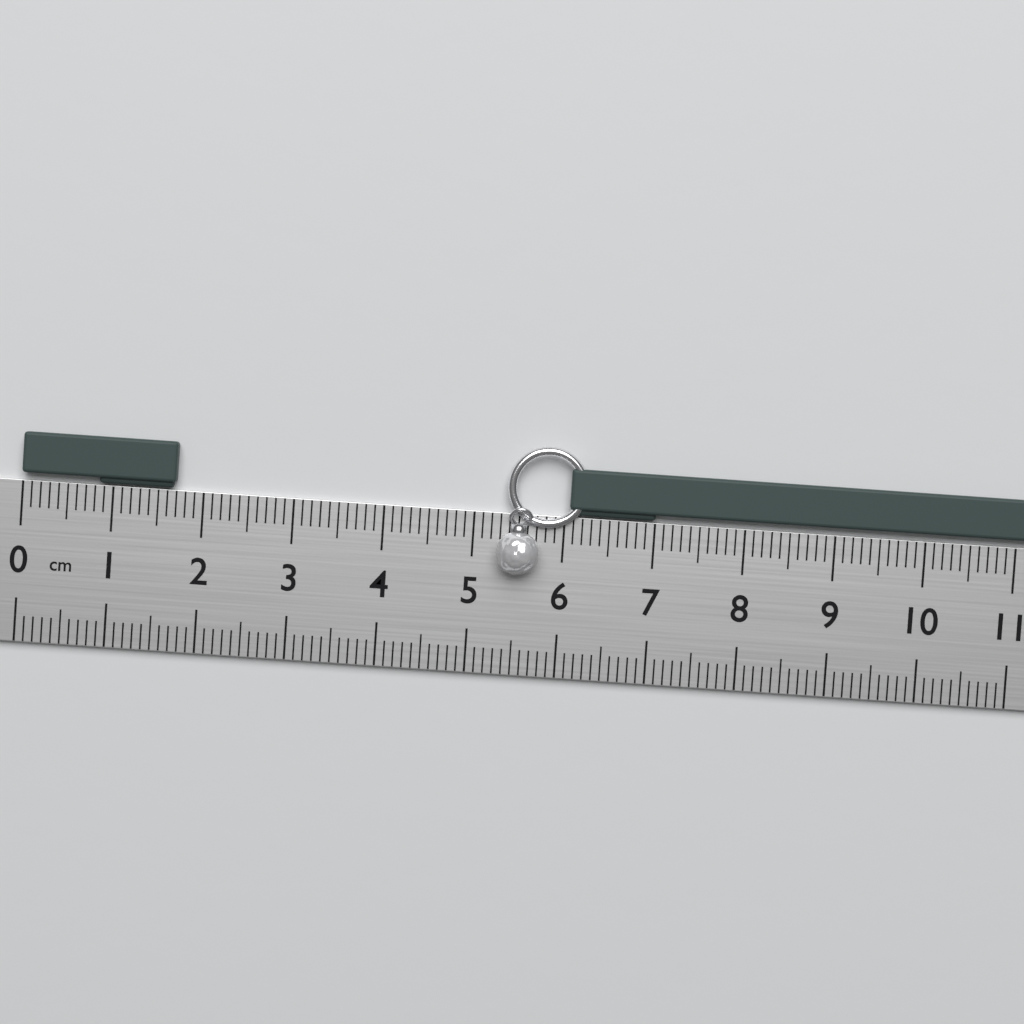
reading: 1.7 cm
